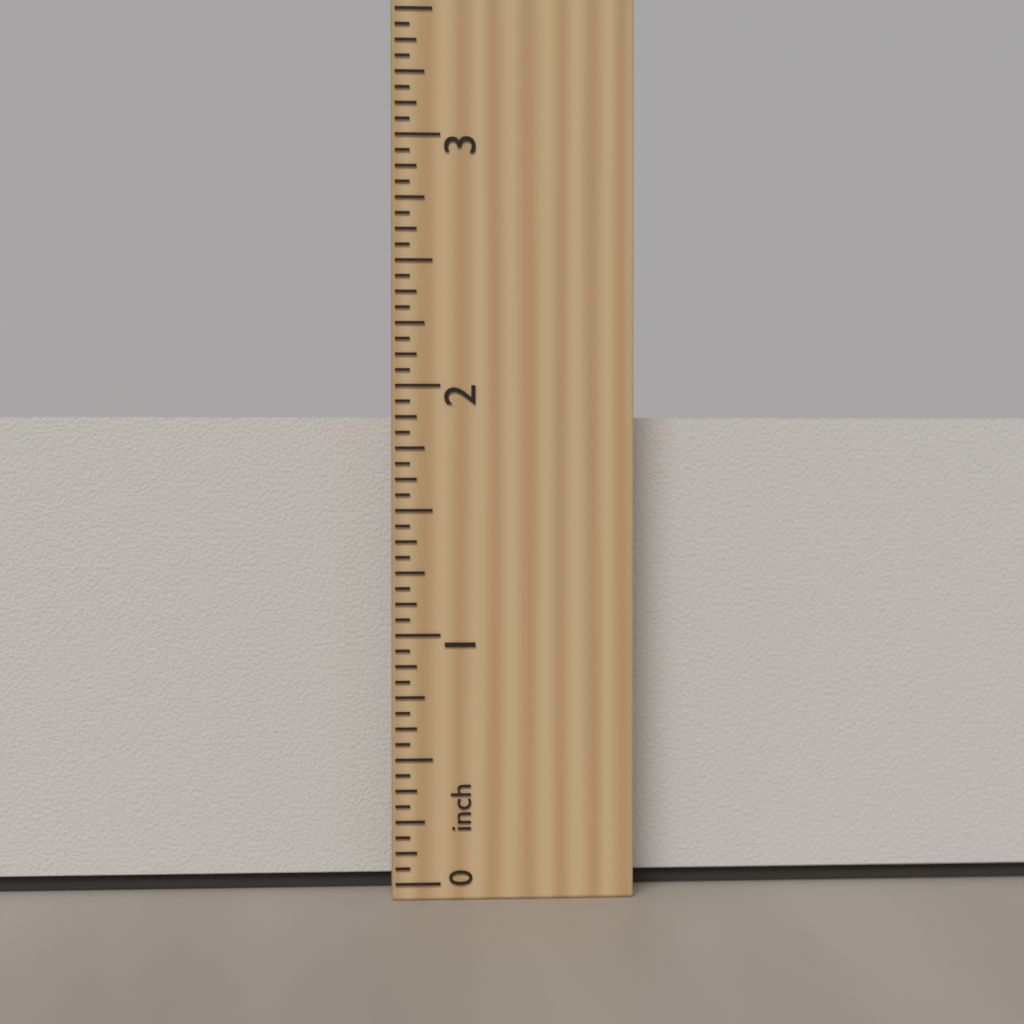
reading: 1.8750 inch
